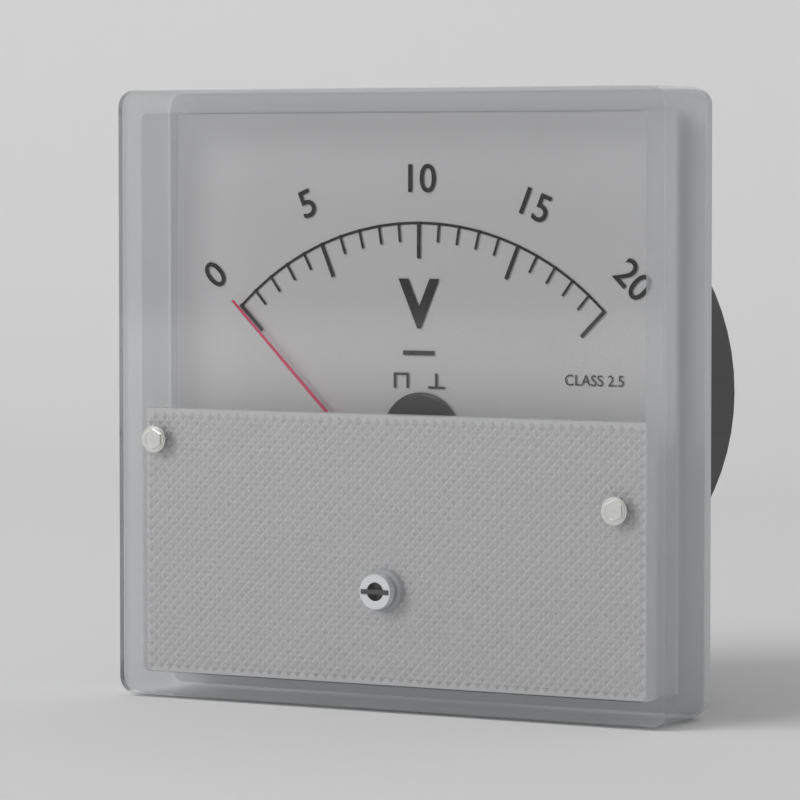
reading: 0 V
